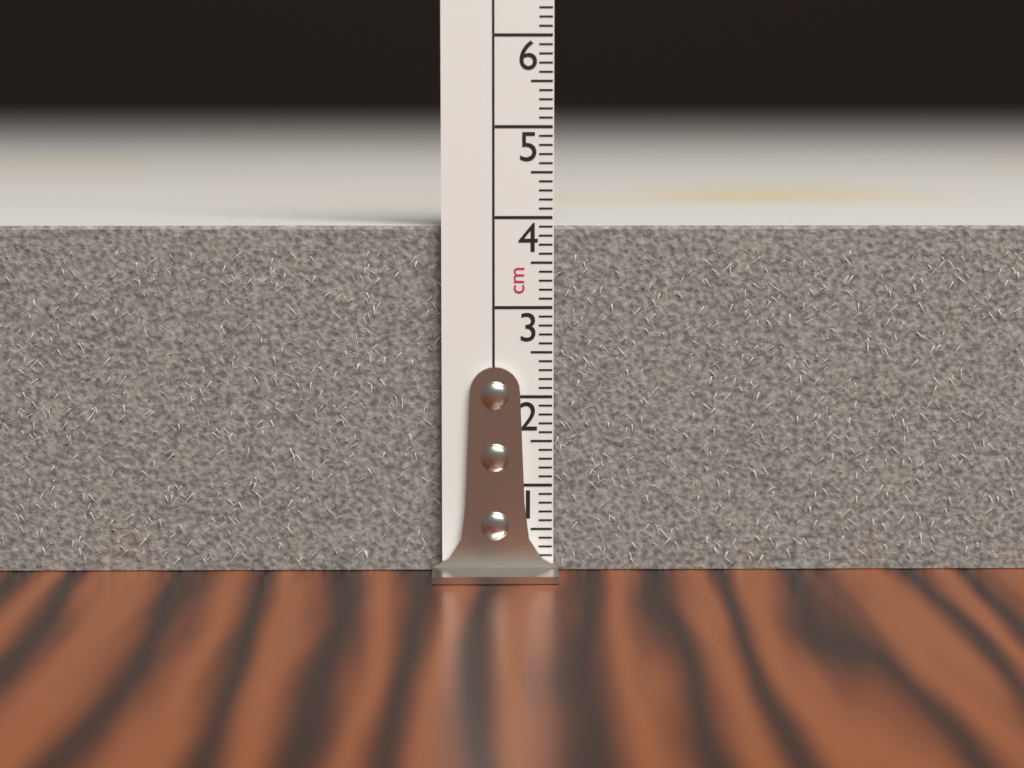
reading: 3.9 cm
